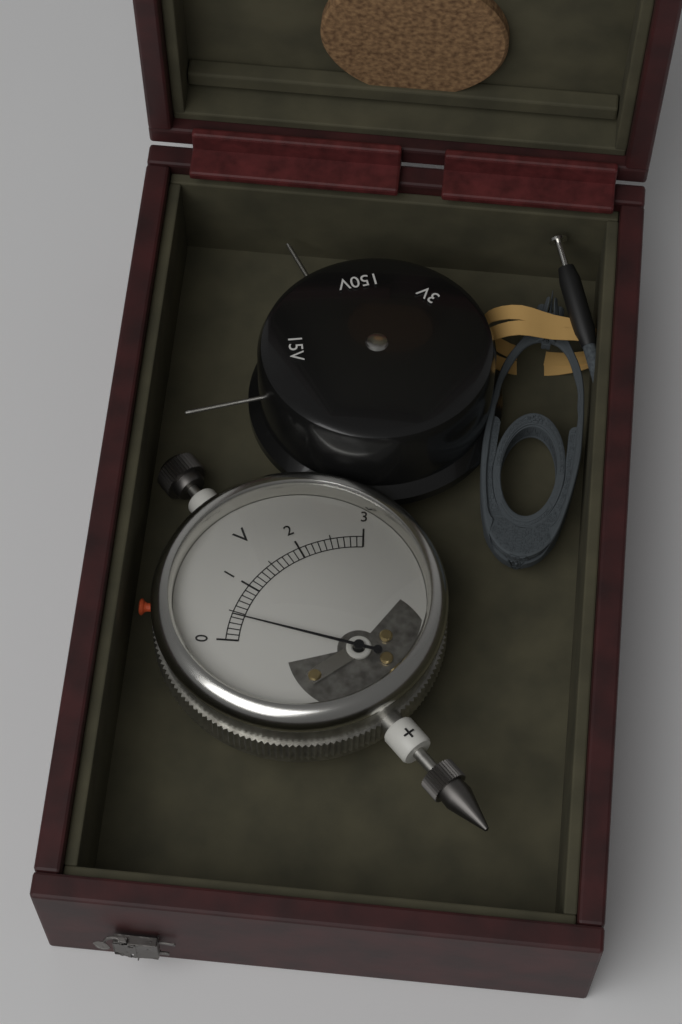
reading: 0.4 V
